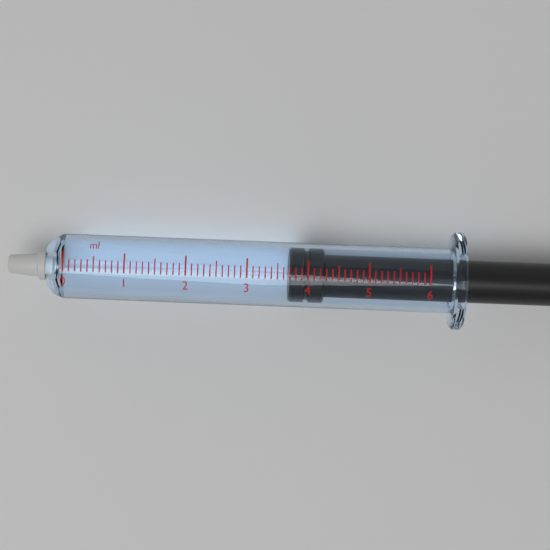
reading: 3.7 ml
